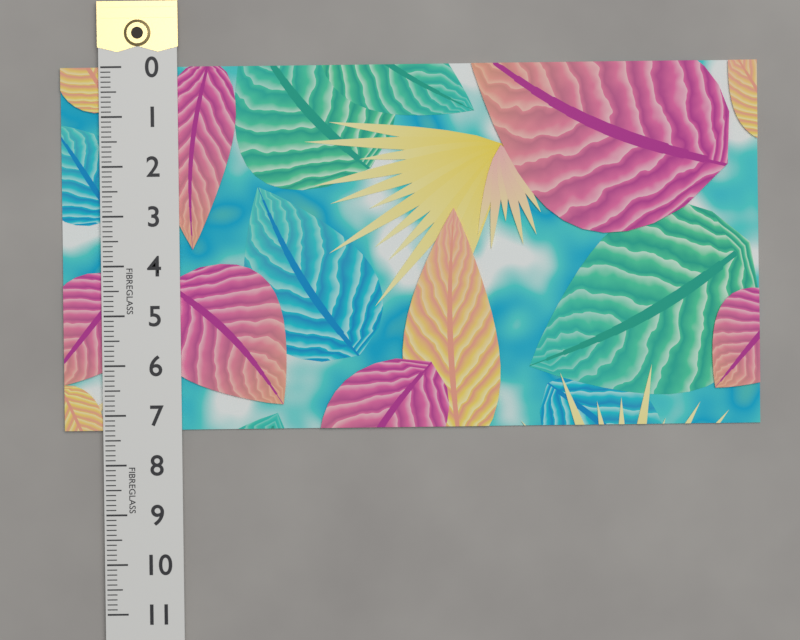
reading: 7.3 (no unit)
